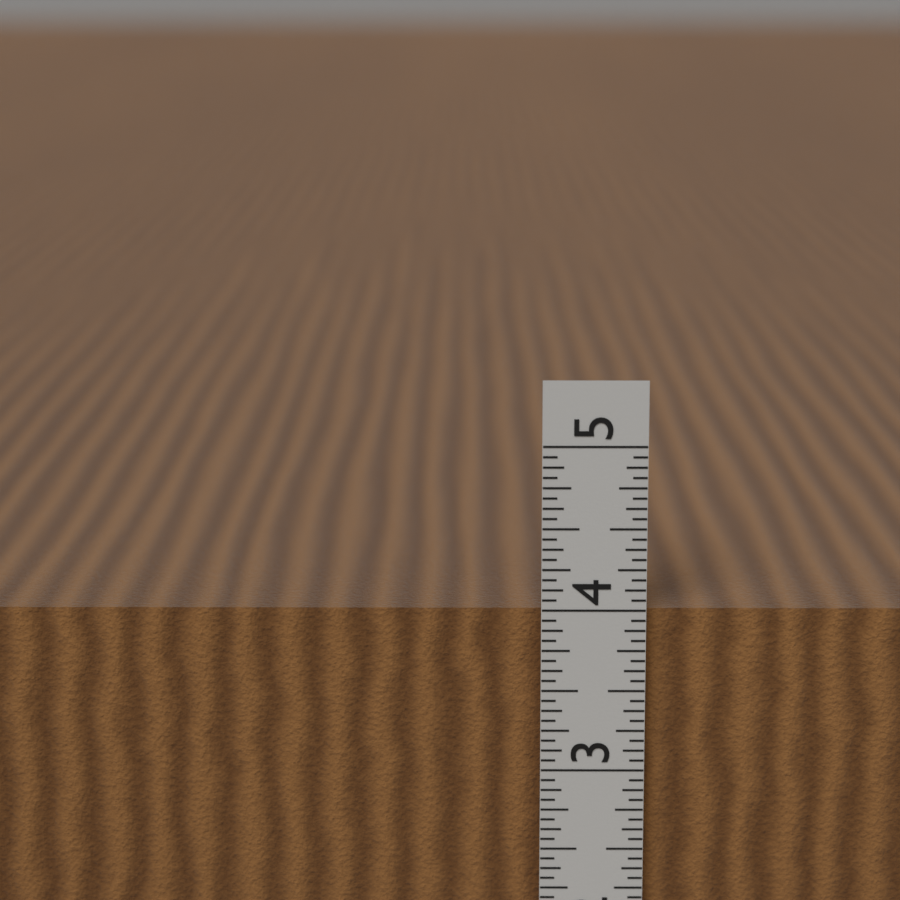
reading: 4.0625 in
